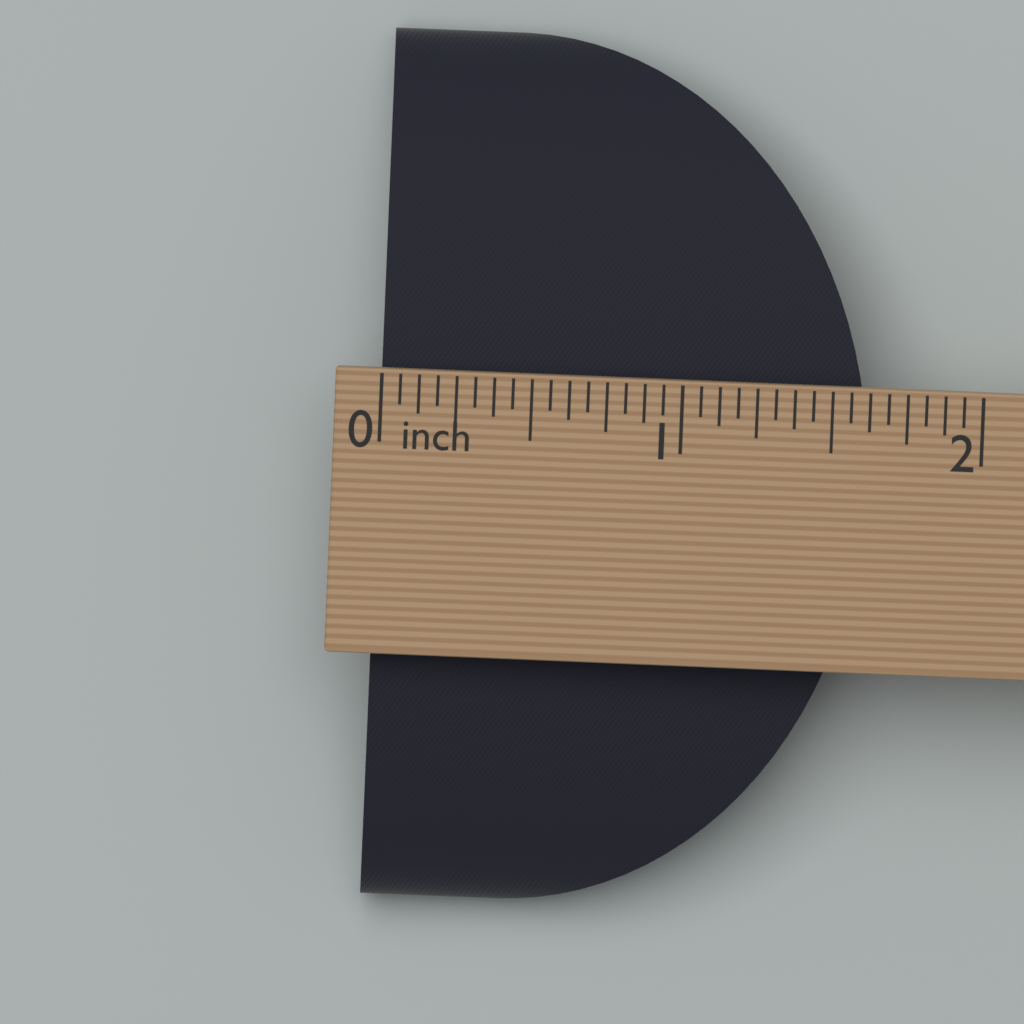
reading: 1.6250 in
